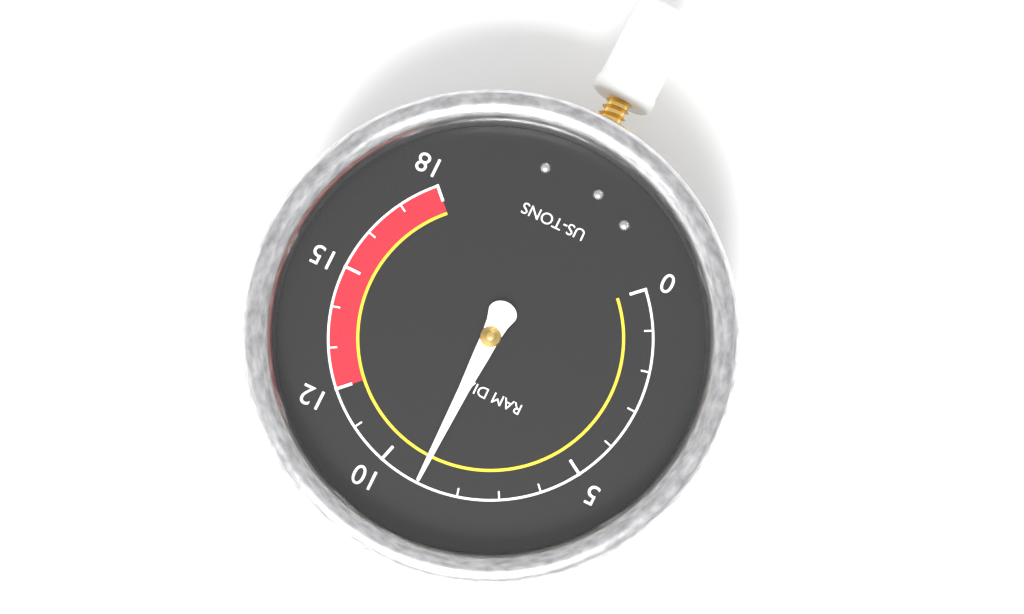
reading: 9 US-TONS
